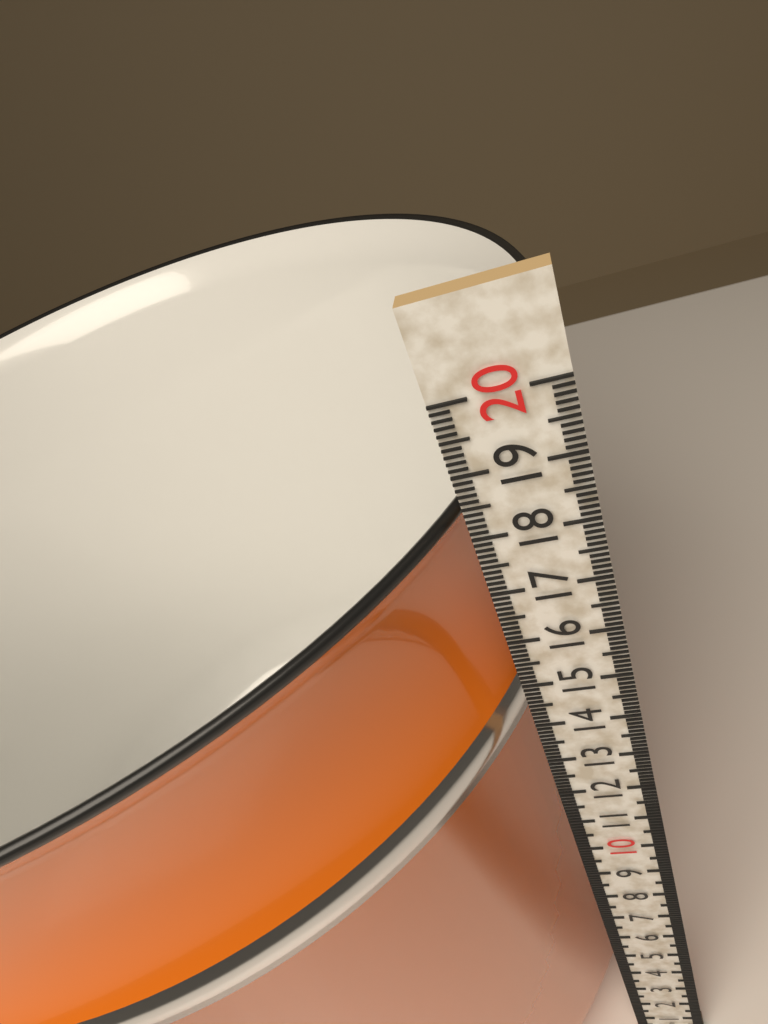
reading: 18.4 cm
